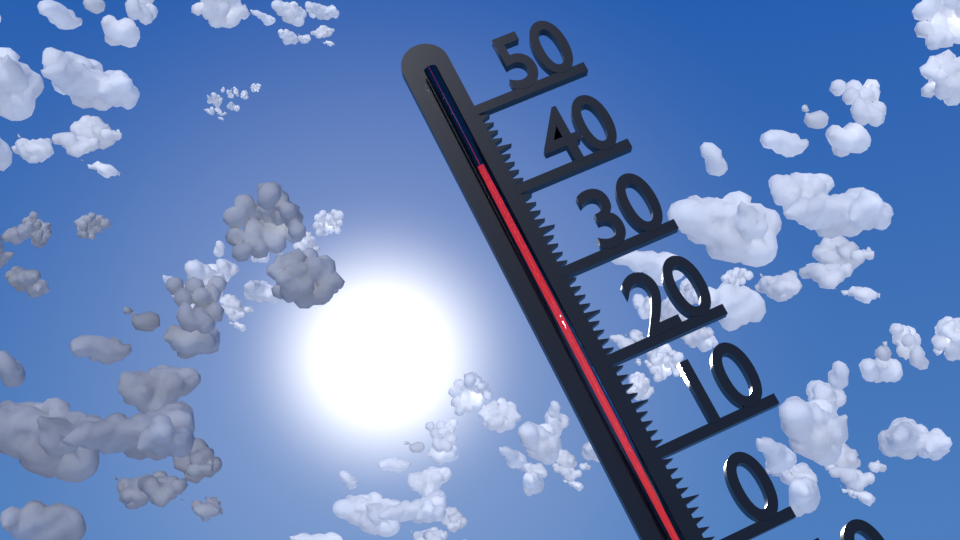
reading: 43 °C
